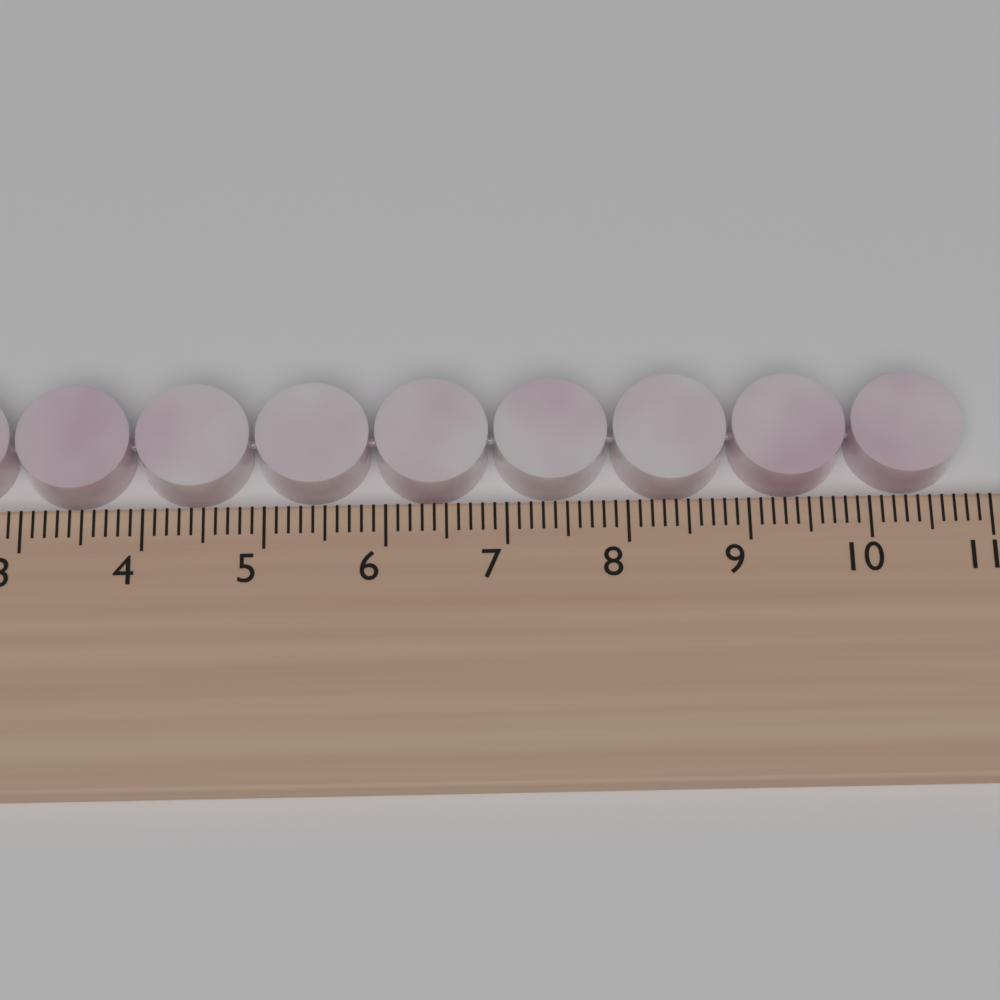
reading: 10.8 cm
